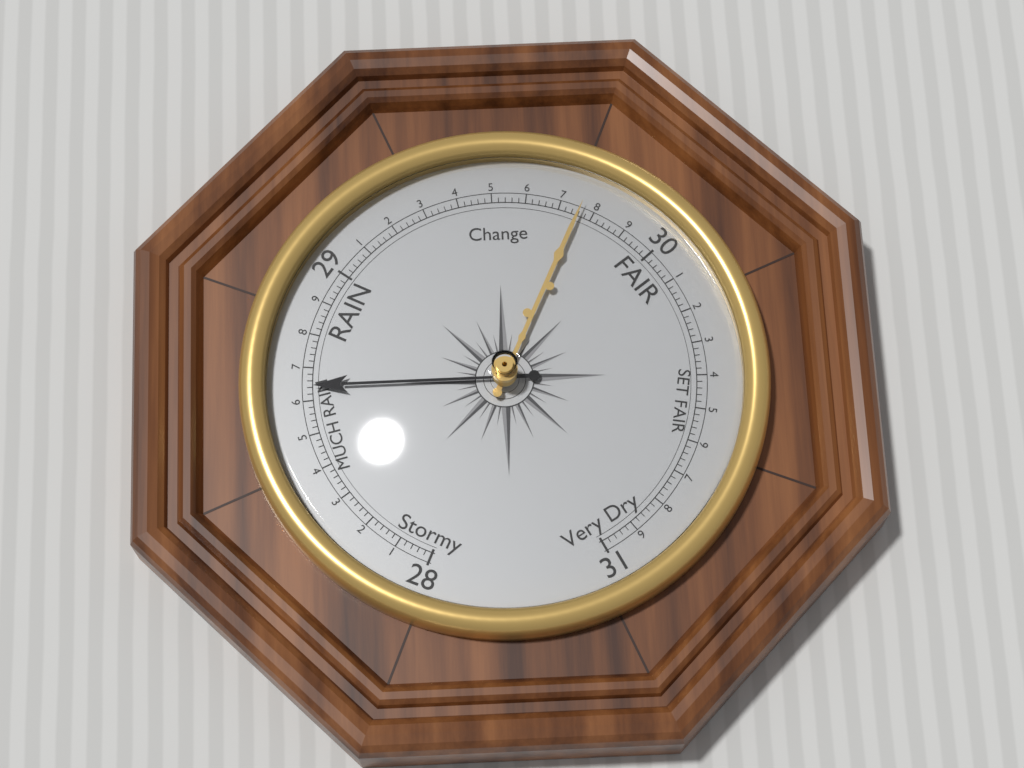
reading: 28.64 (no unit)
